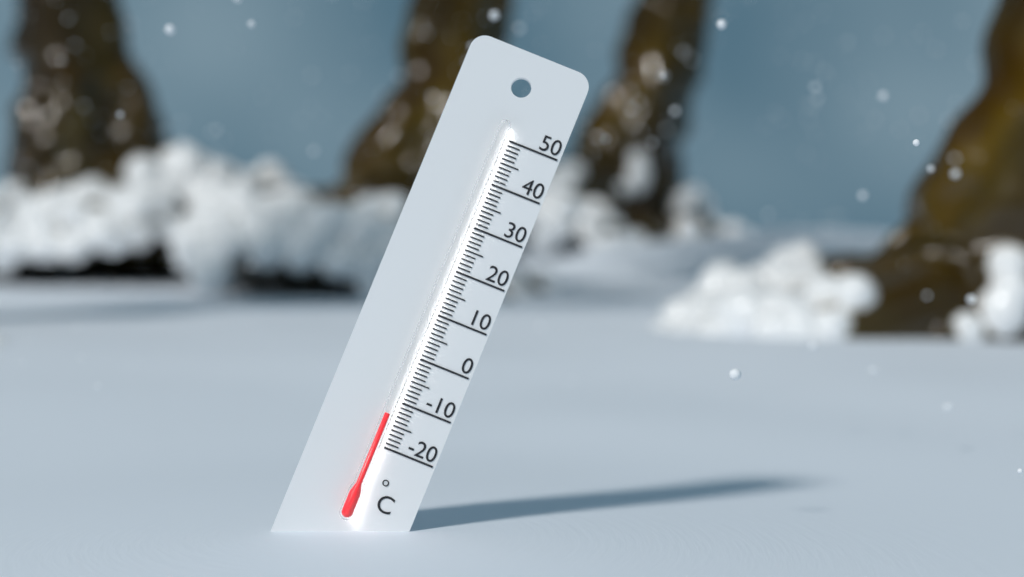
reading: -13 °C
